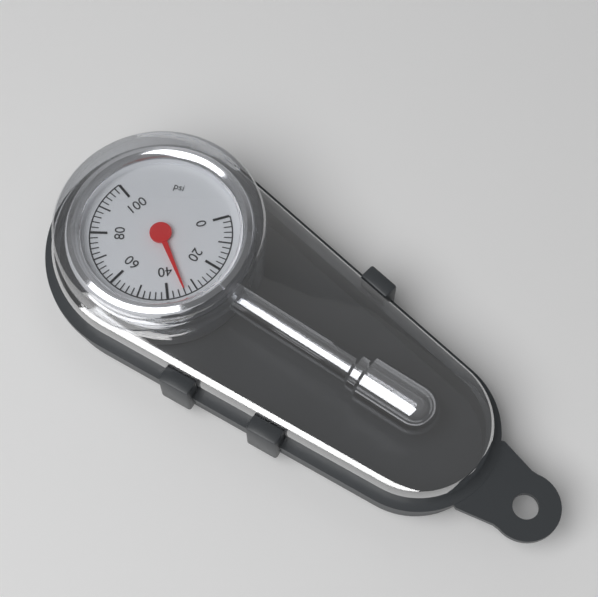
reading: 34 psi
